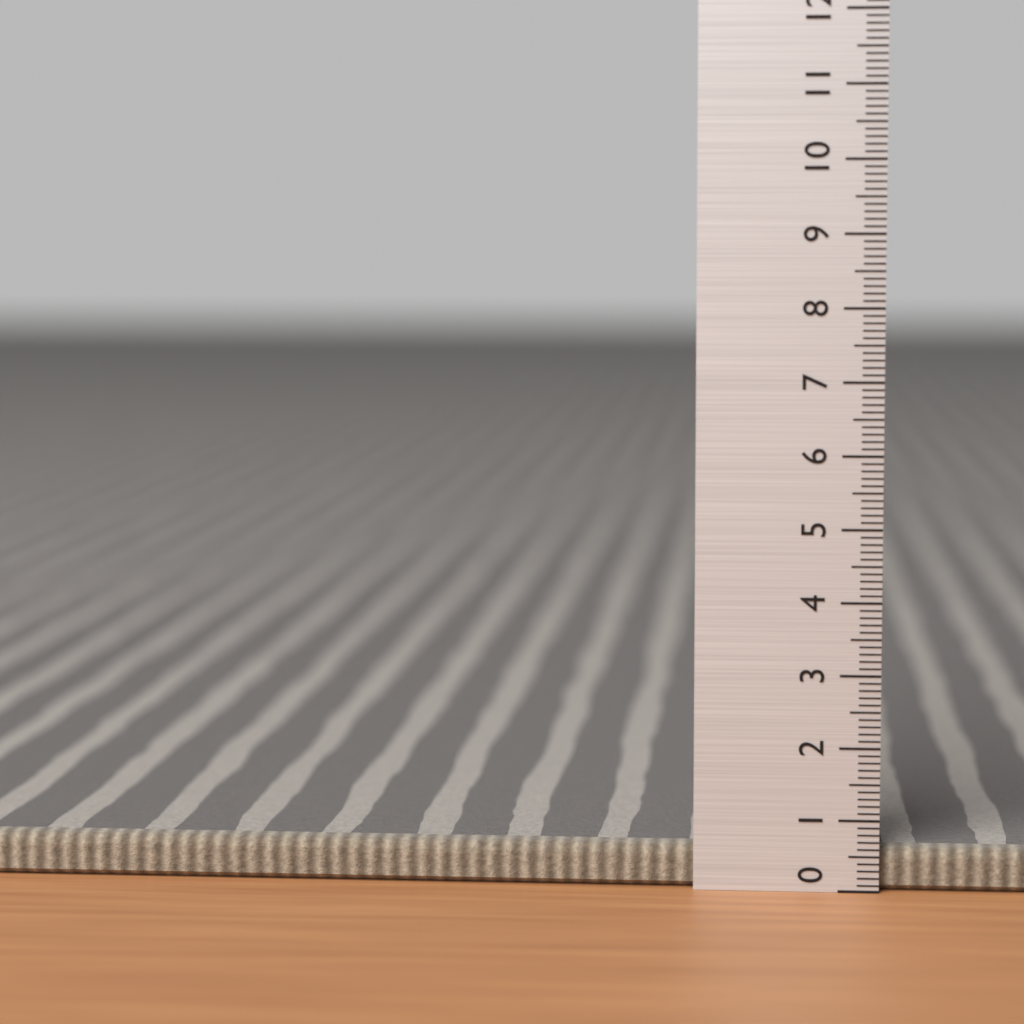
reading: 0.6 (no unit)
